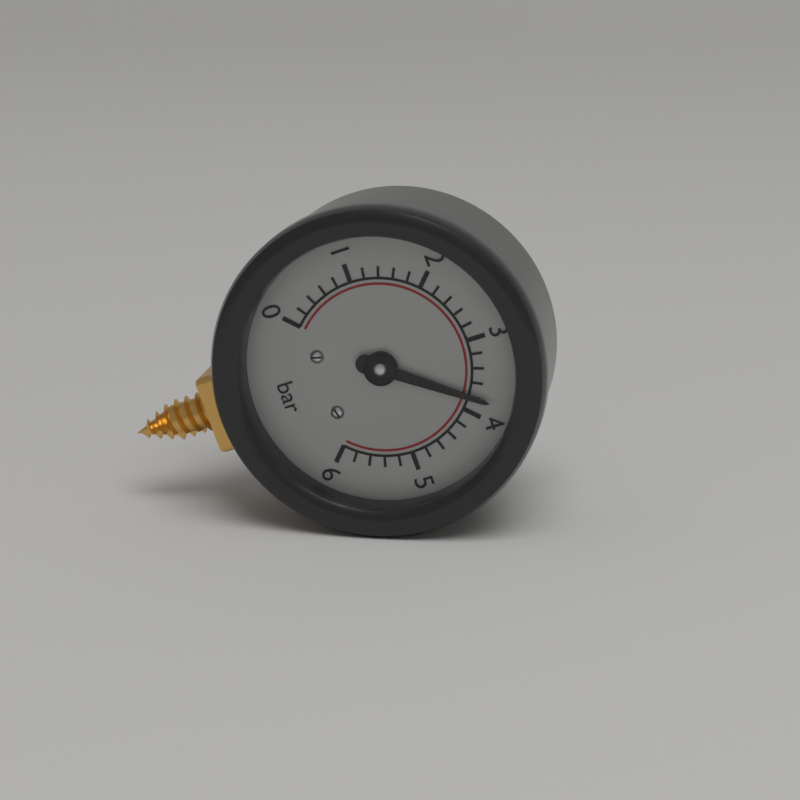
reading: 3.8 bar
